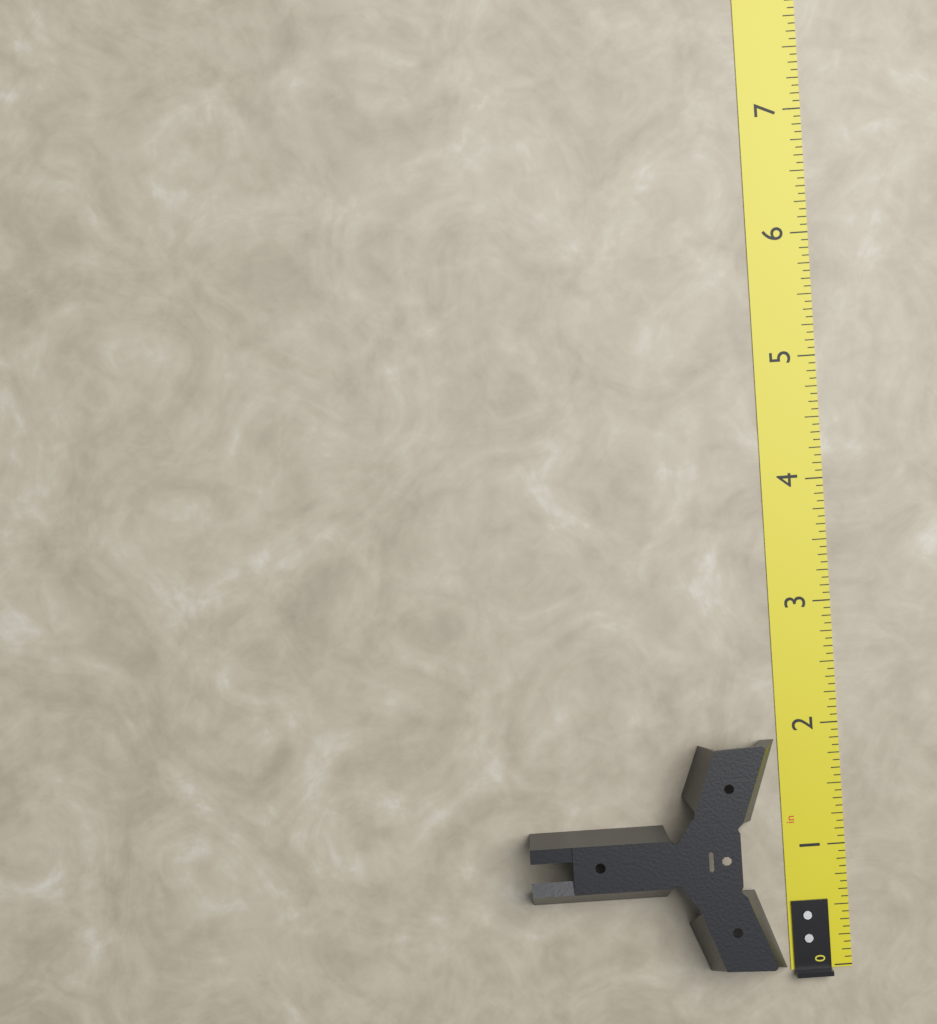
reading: 1.9375 in
